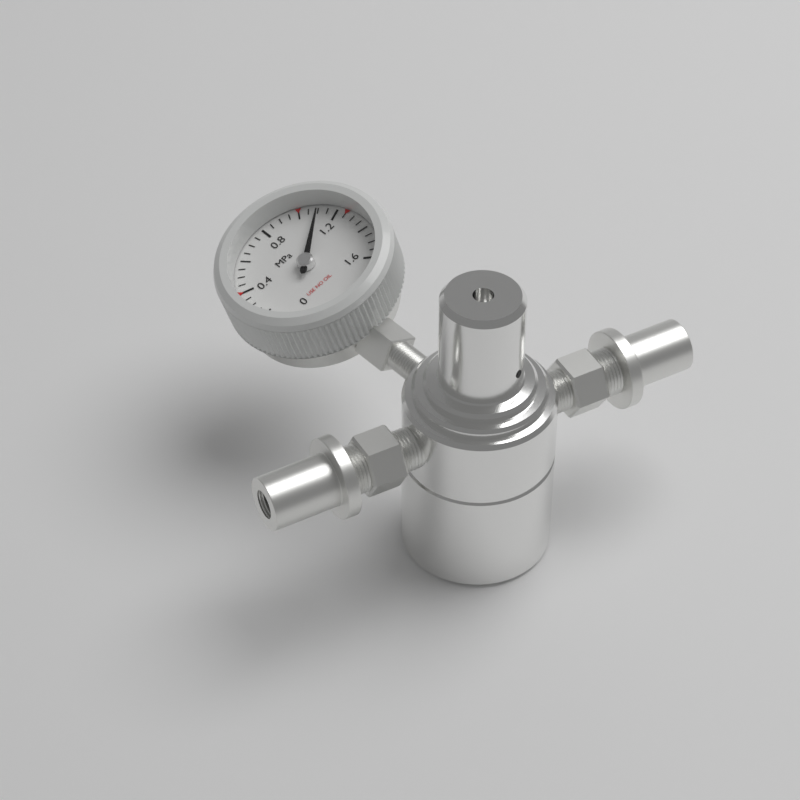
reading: 1.10 MPa
